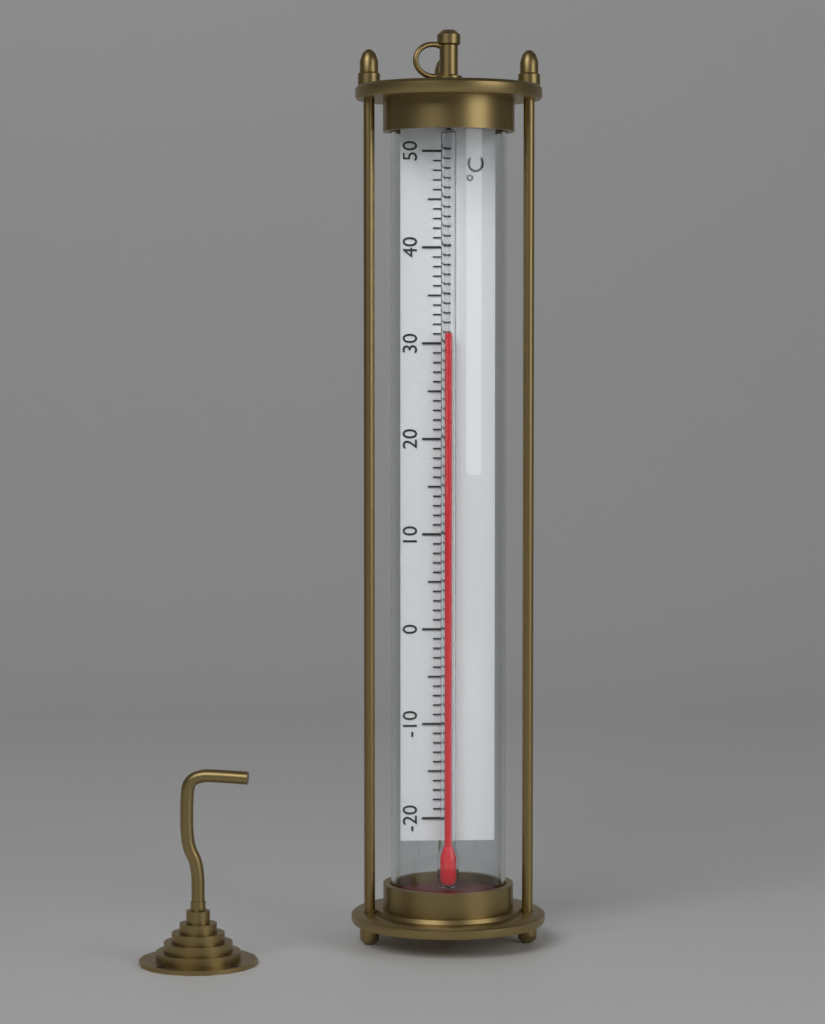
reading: 31 °C
